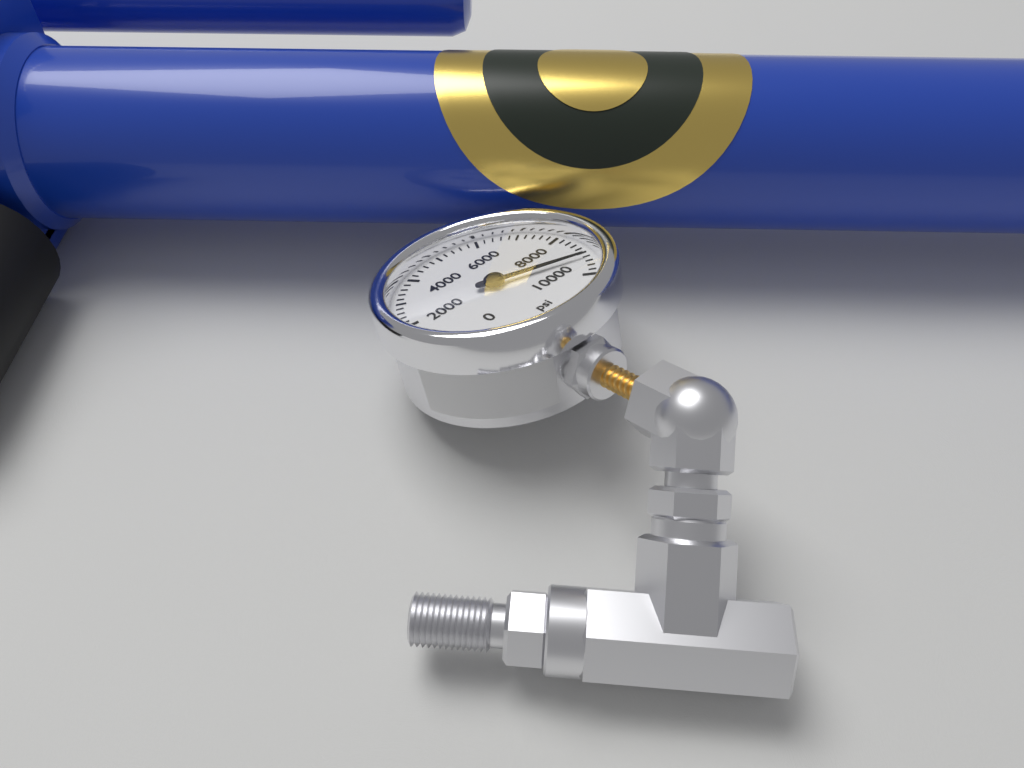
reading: 9200 psi
